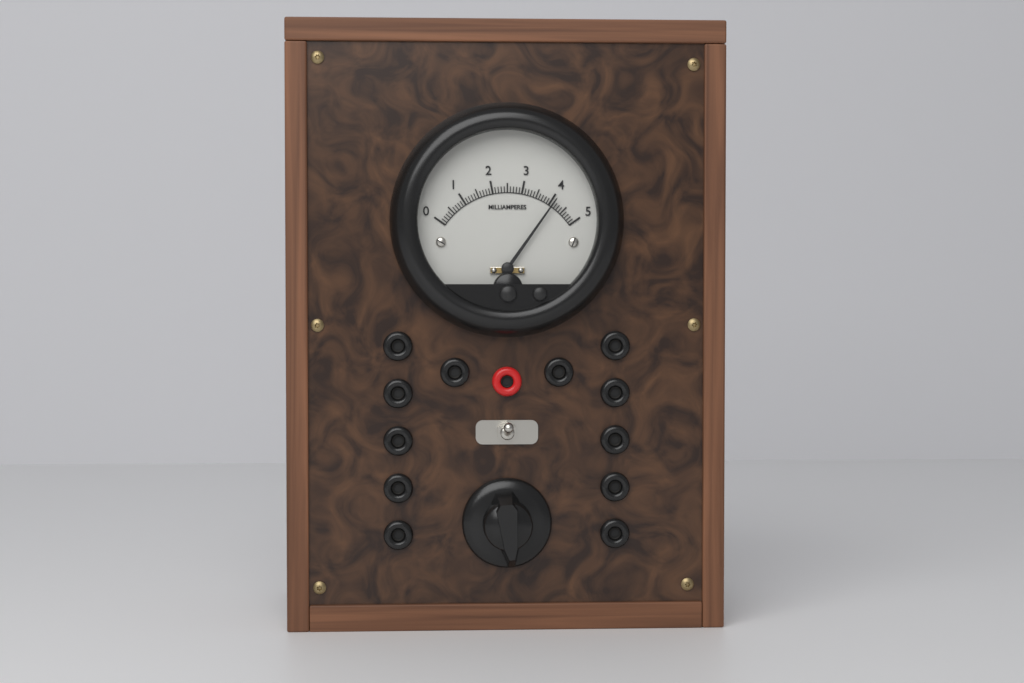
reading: 4.1 mA
